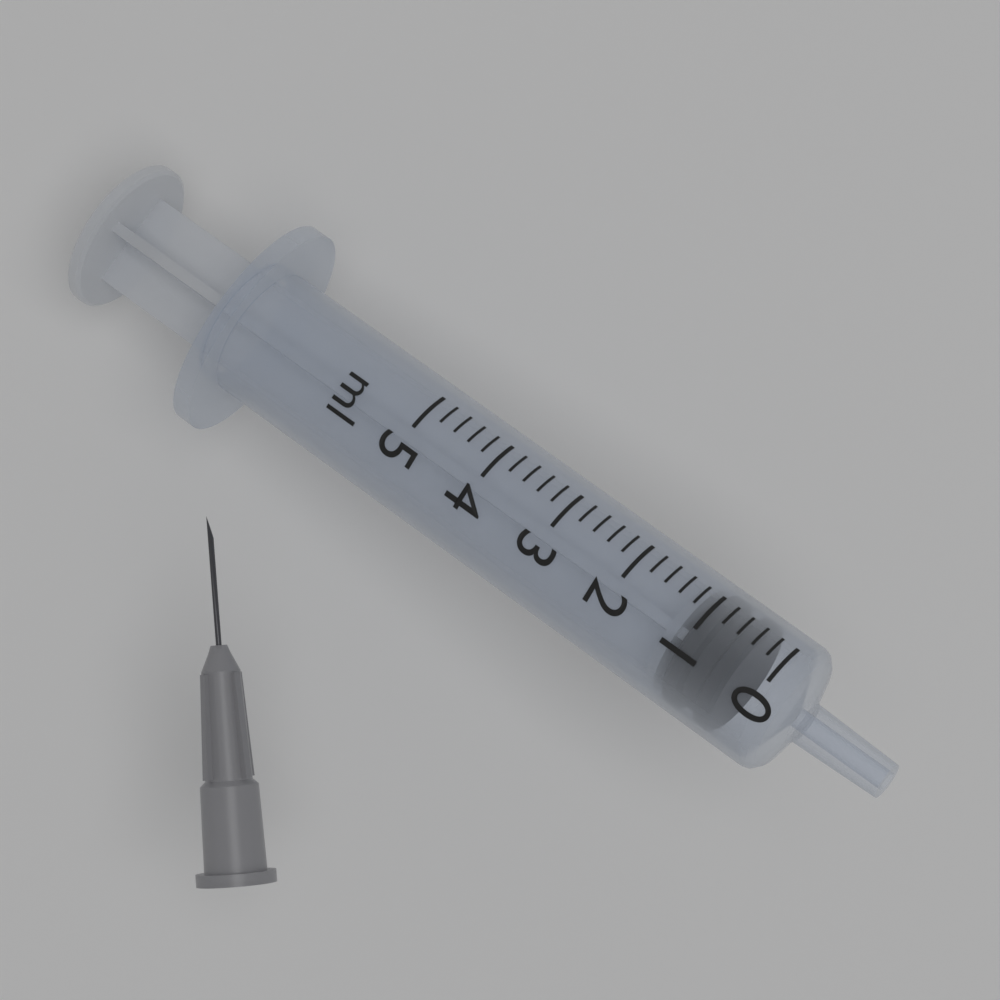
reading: 0.4 ml
